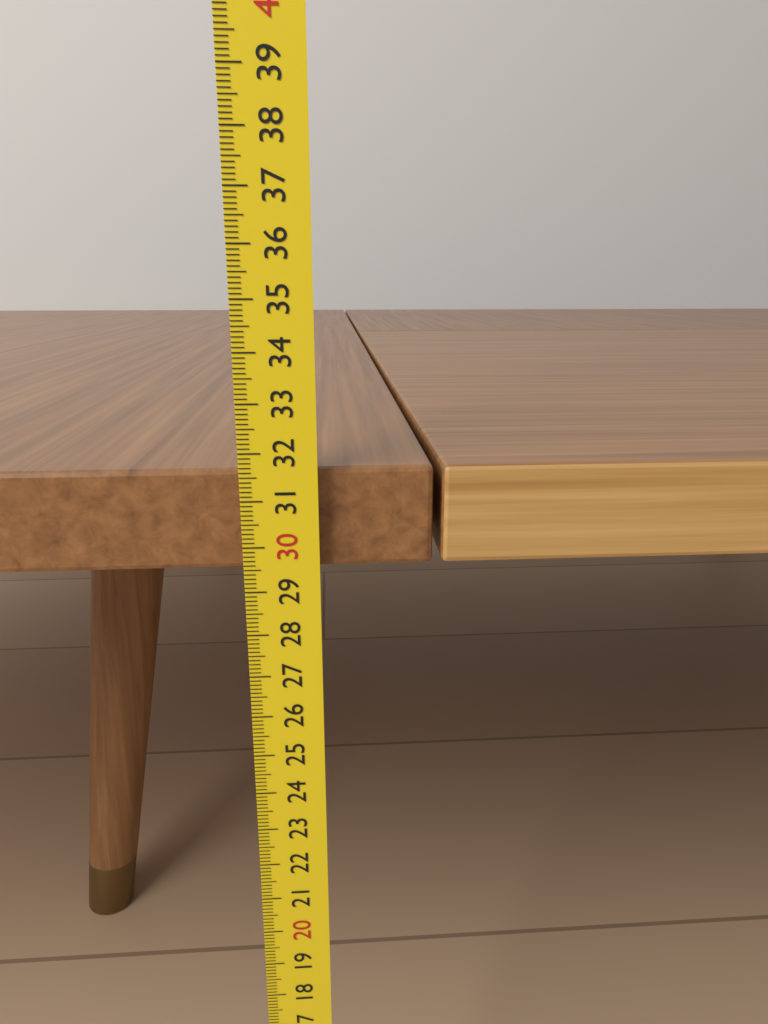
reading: 31.6 cm
